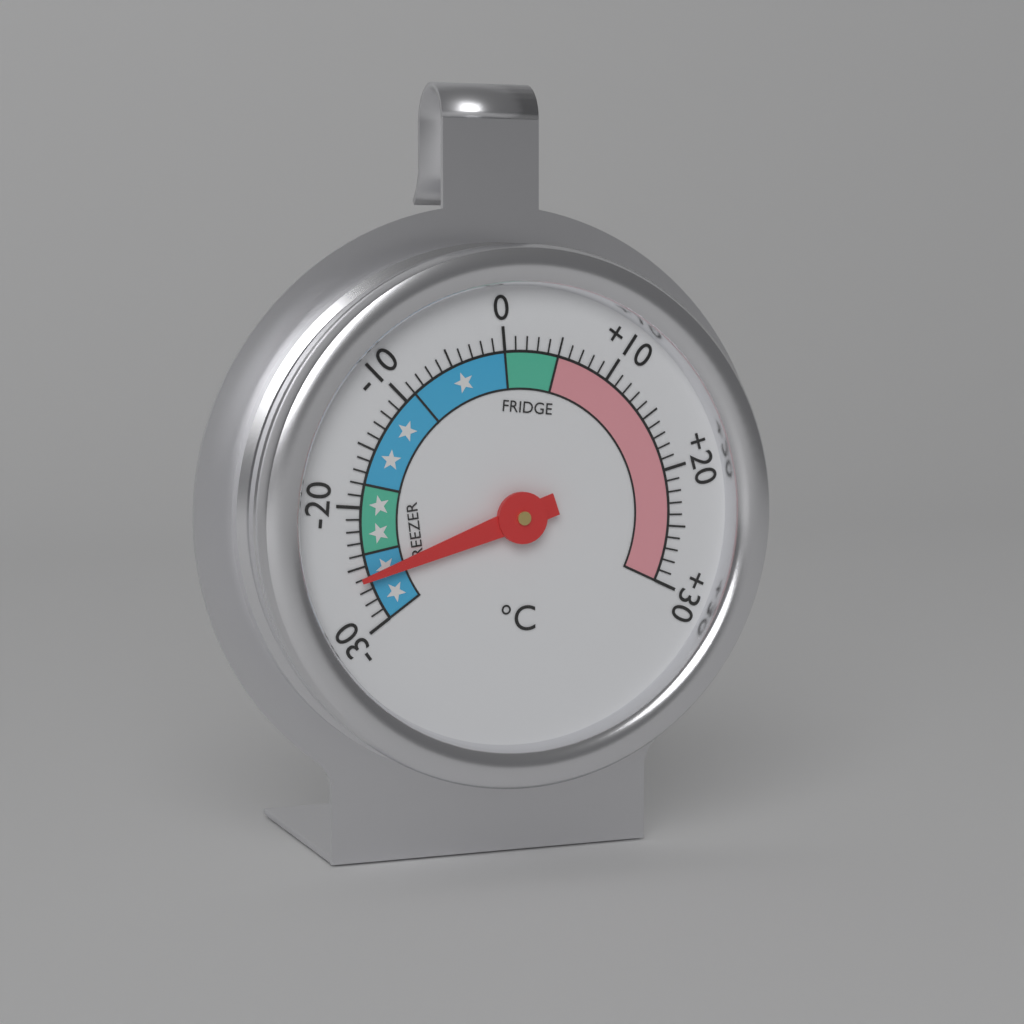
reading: -26 °C
